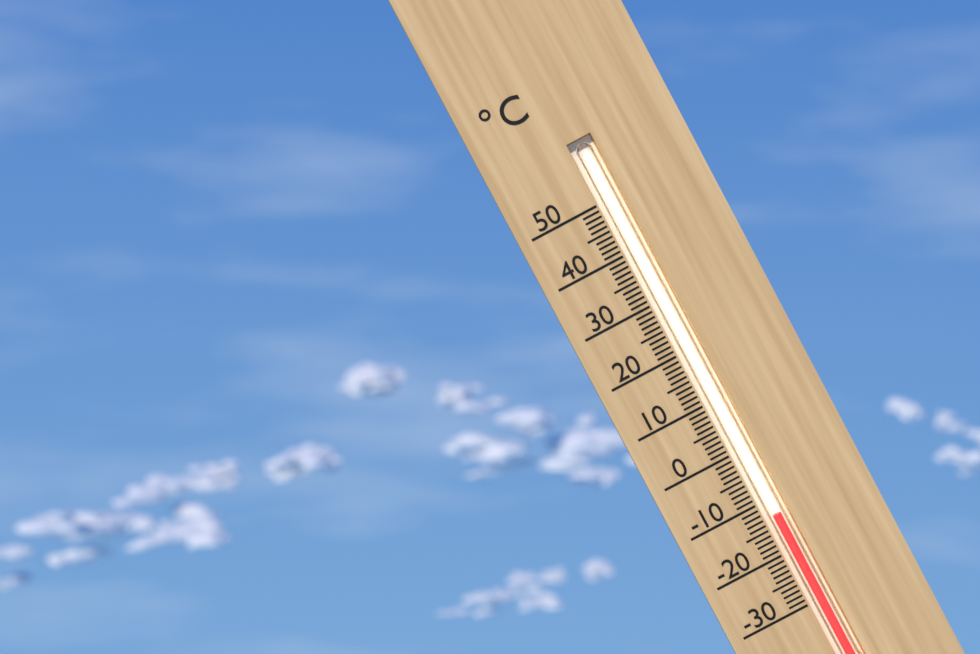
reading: -13 °C
